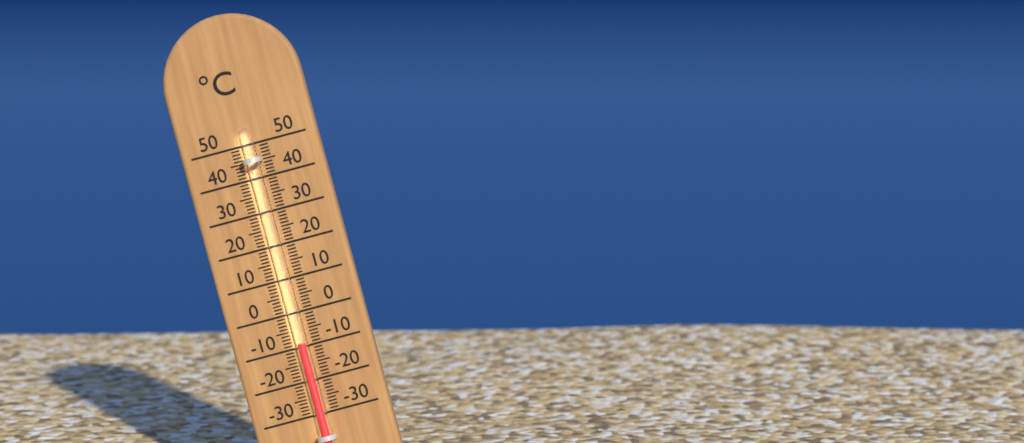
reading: -9 °C
